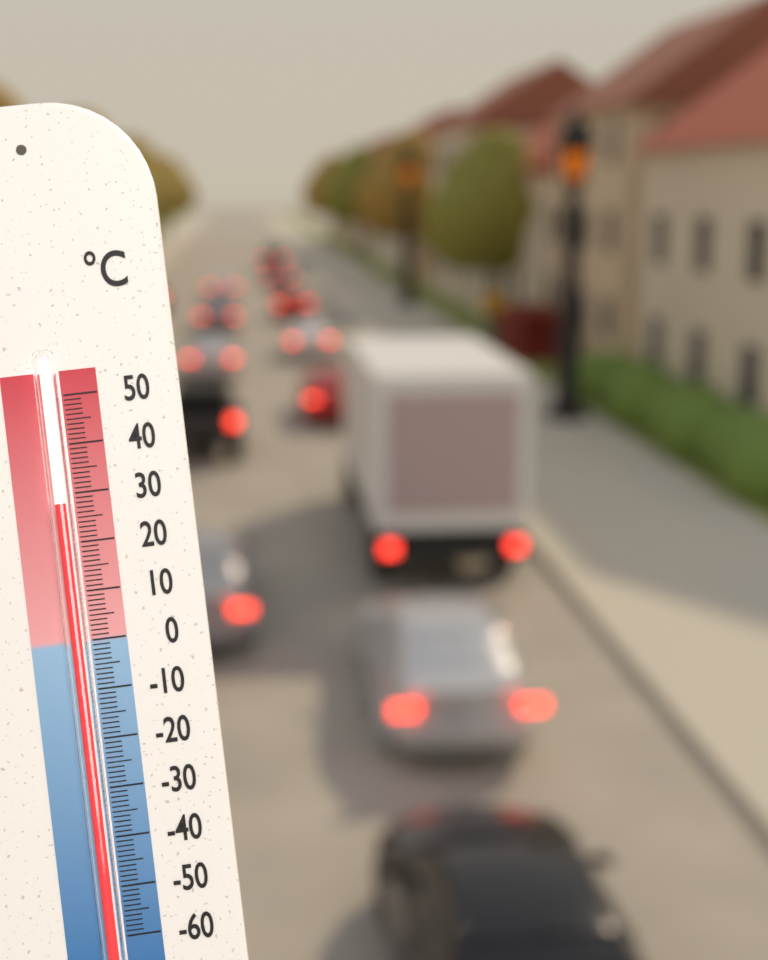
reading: 28 °C
